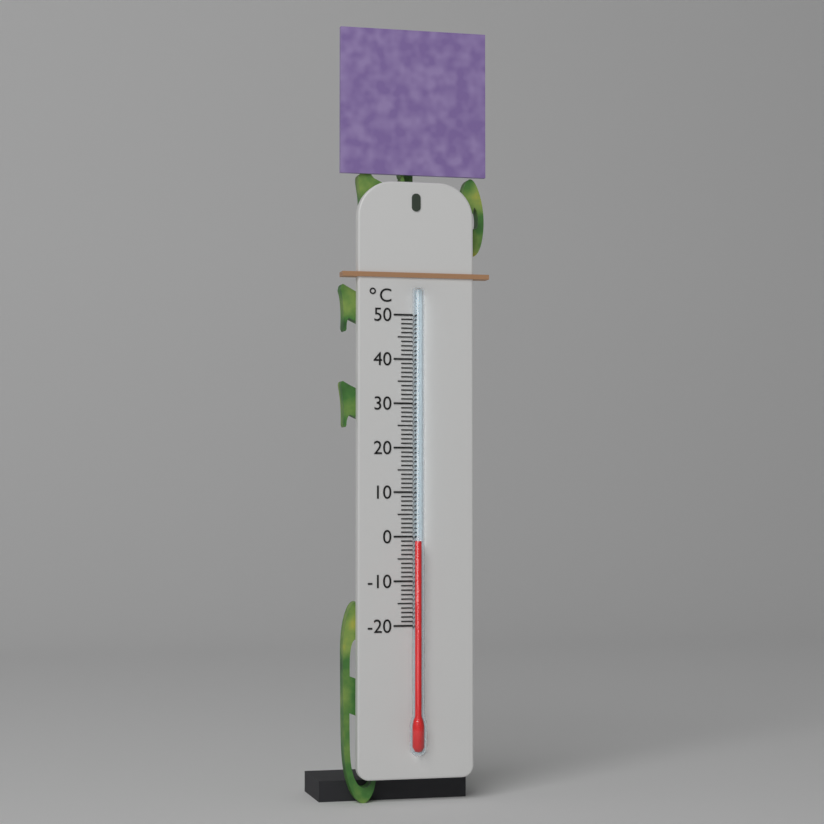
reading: -1 °C
